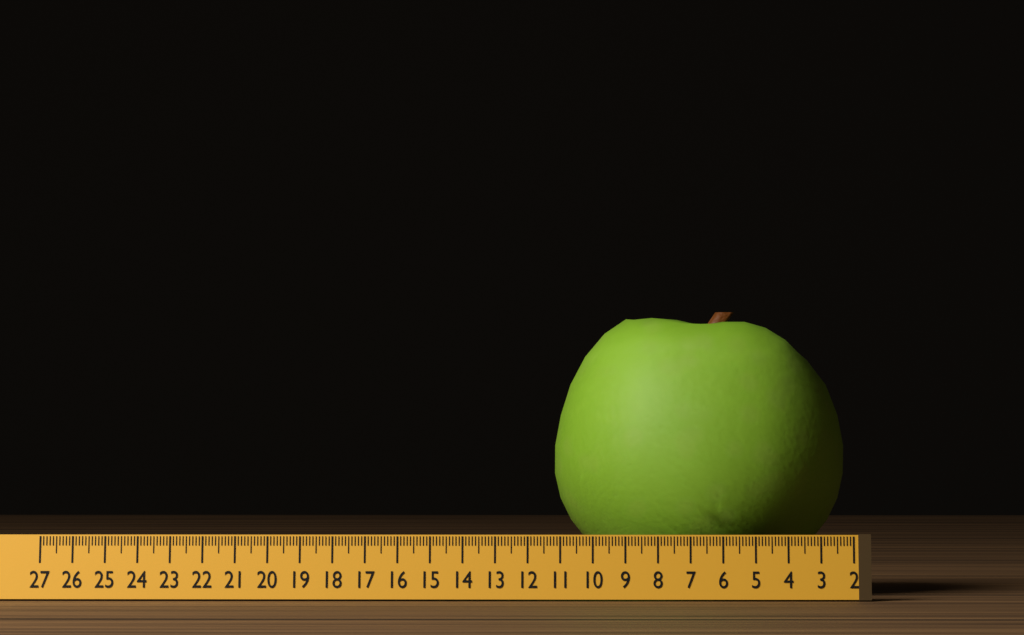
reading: 11.2 (no unit)
